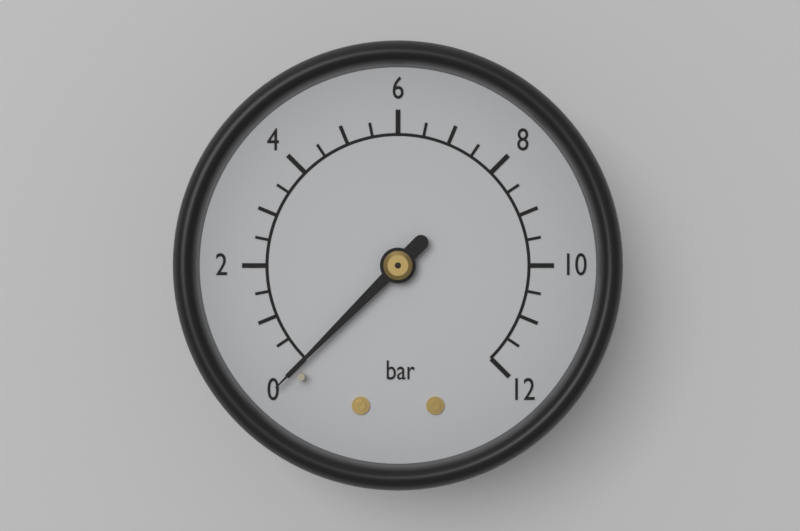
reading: 0.0 bar
